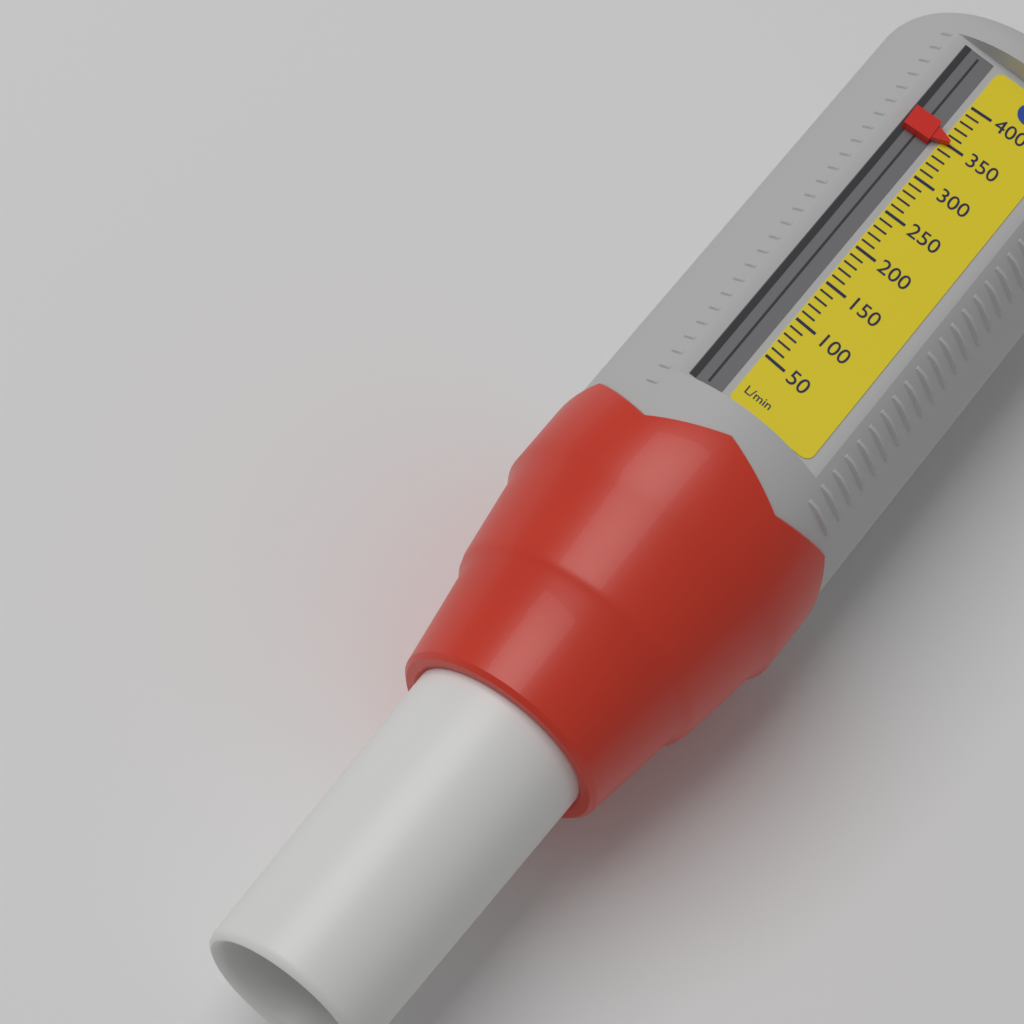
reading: 350 L/min
